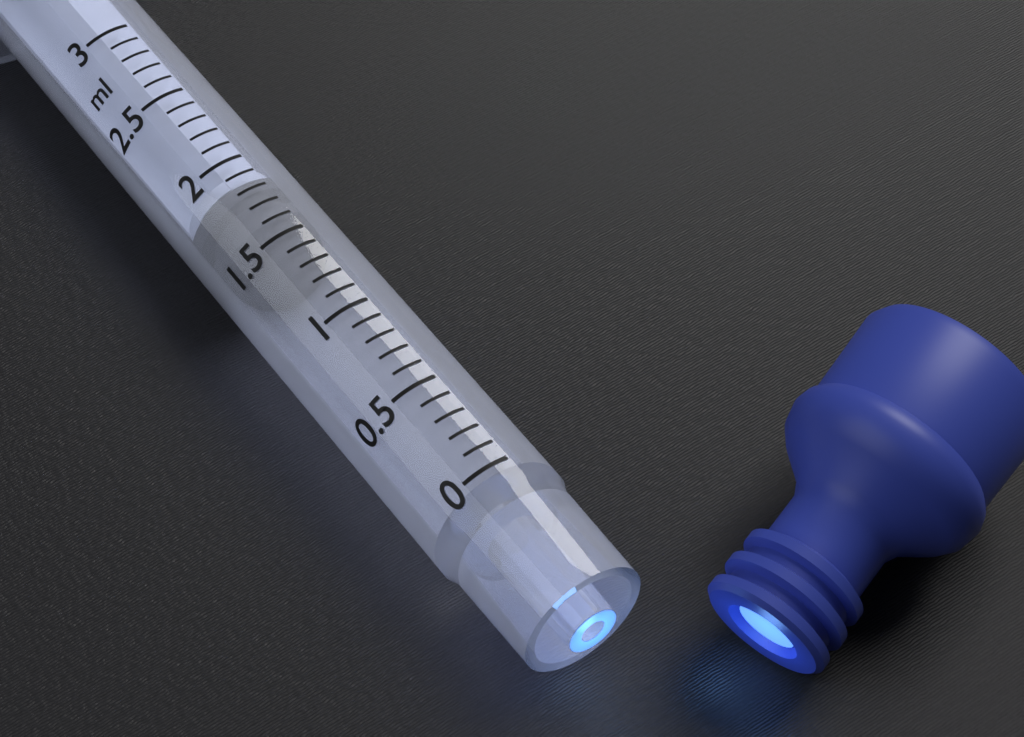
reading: 1.6 ml
